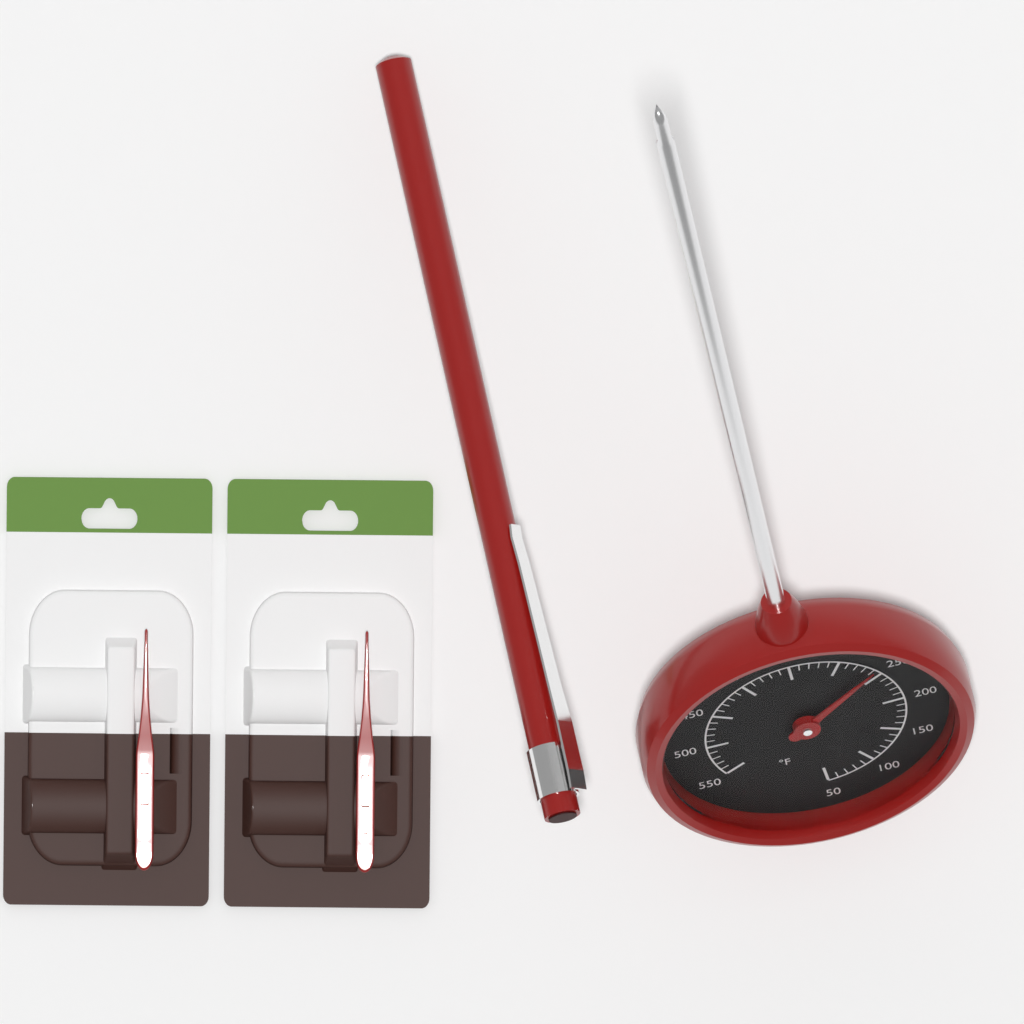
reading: 260 °F
